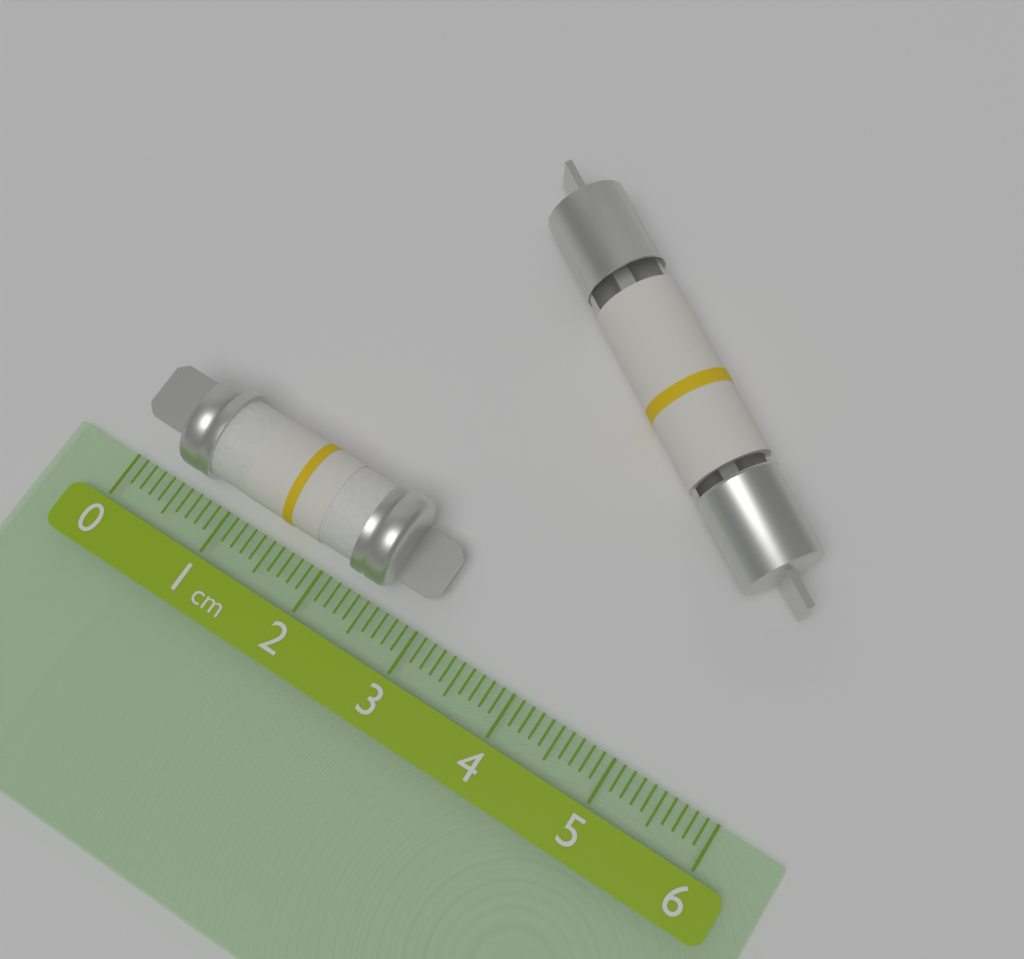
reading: 3.0 cm
